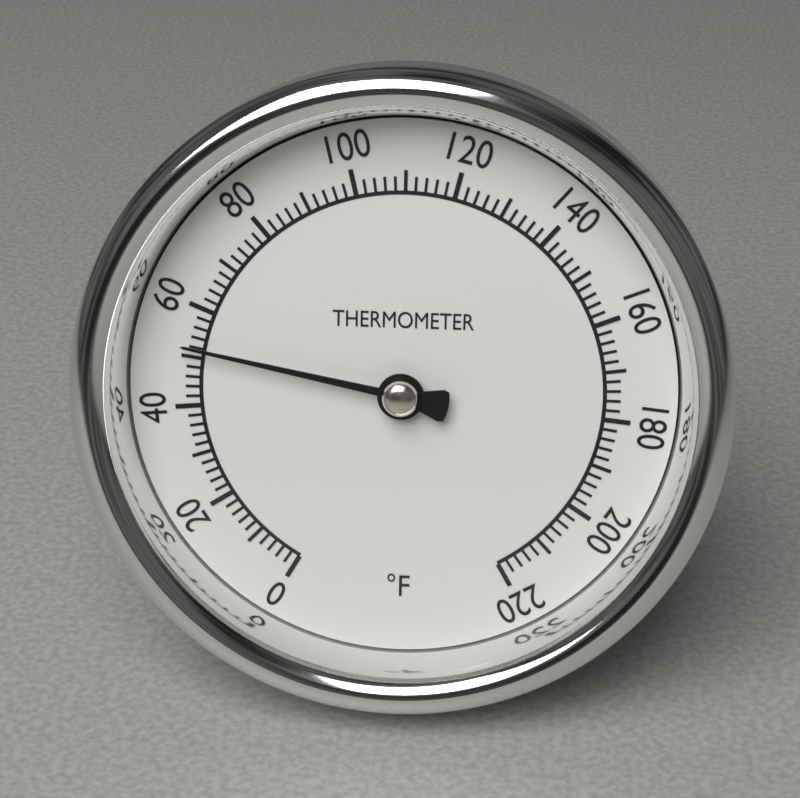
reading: 52 °F
